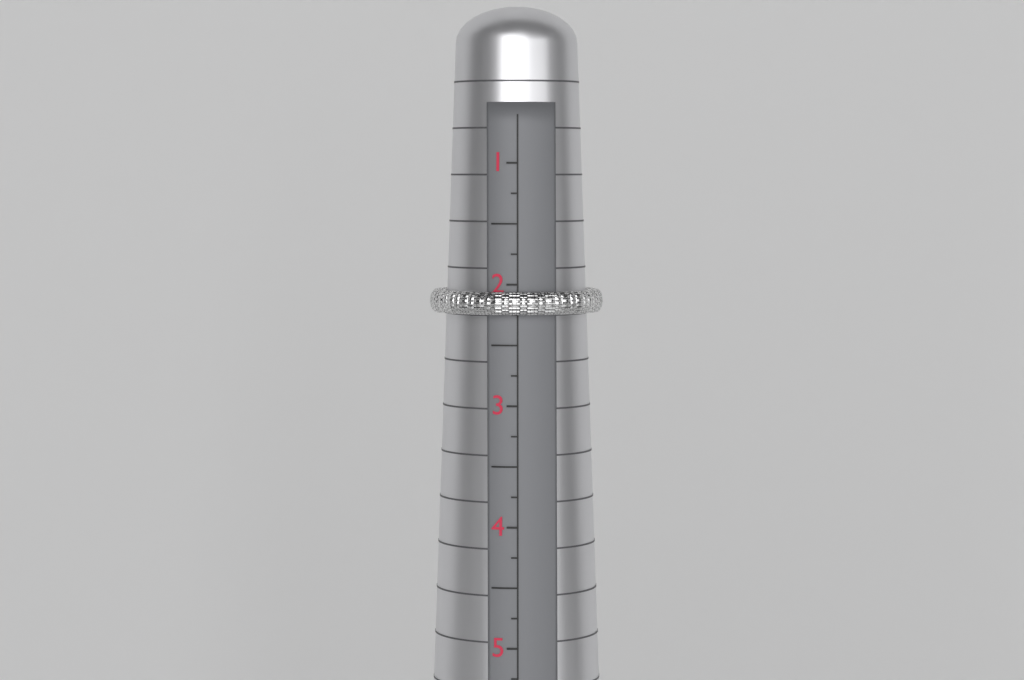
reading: 2.25 (no unit)
